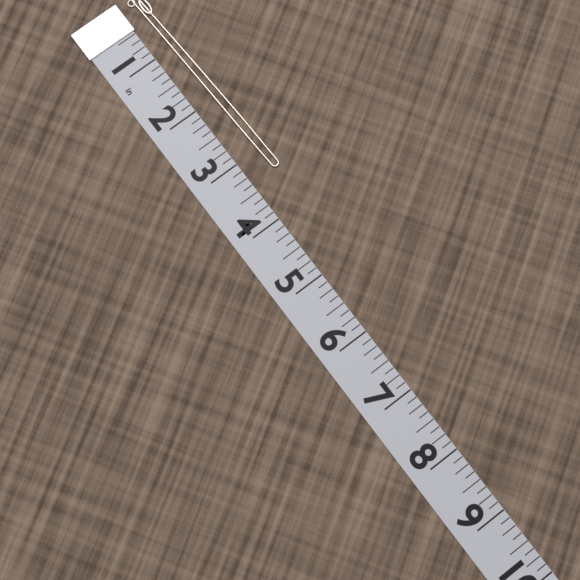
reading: 3.375 in
